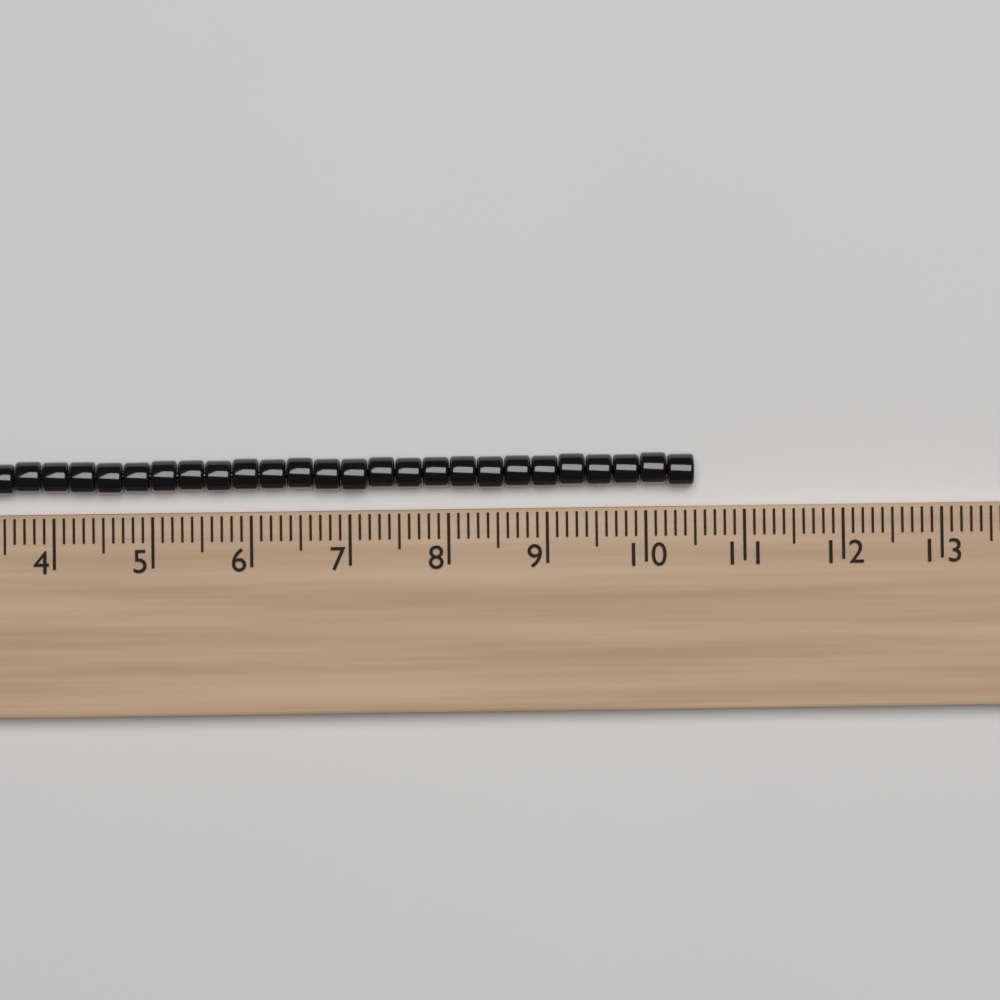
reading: 10.5 (no unit)
